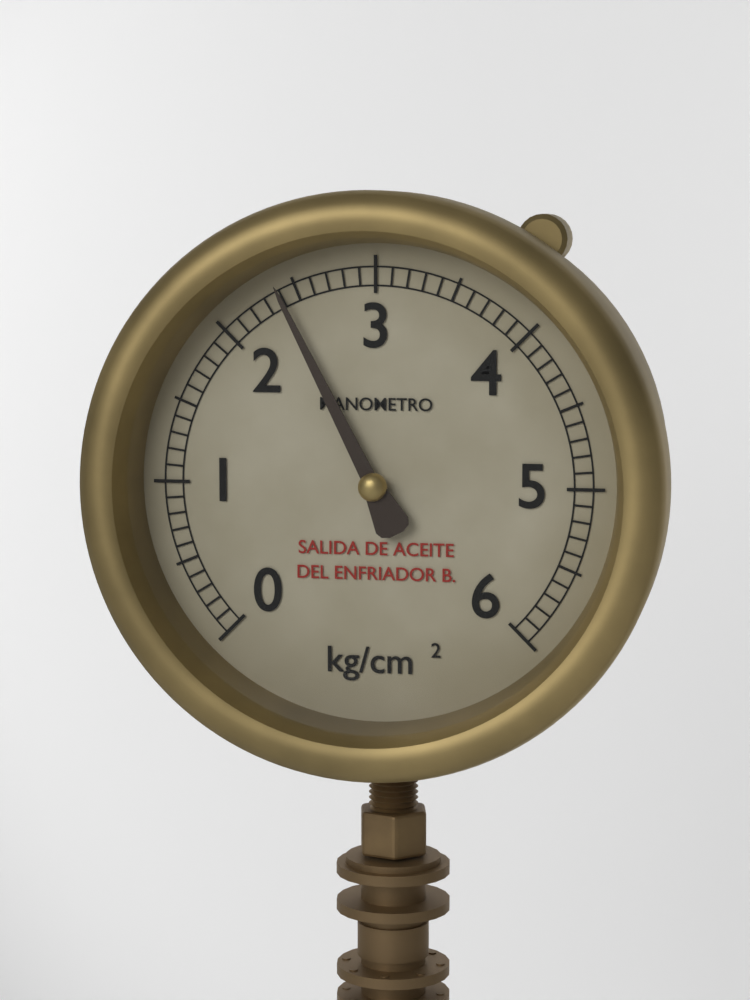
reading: 2.4 kg/cm²
